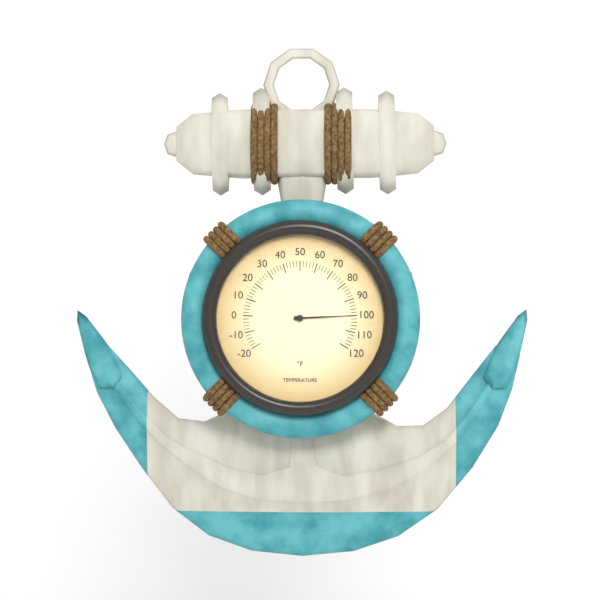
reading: 100 °F
